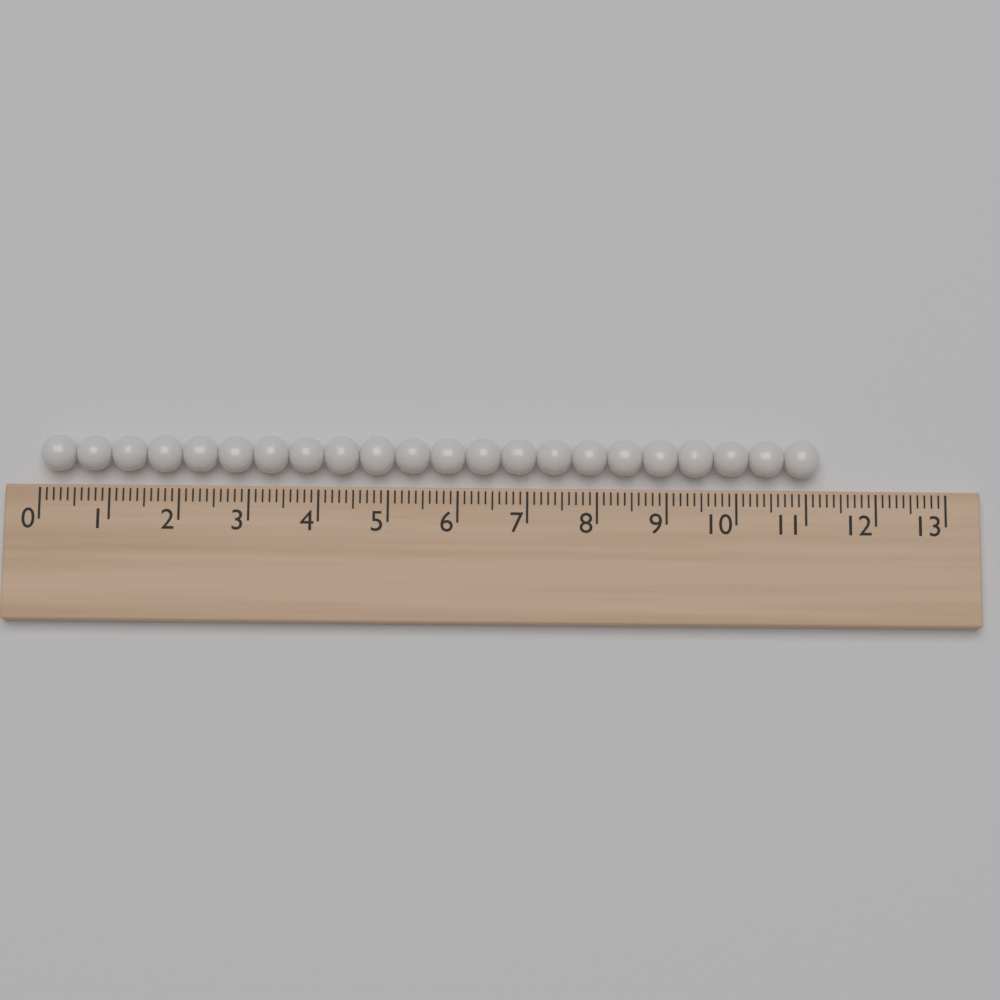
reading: 11.2 (no unit)
